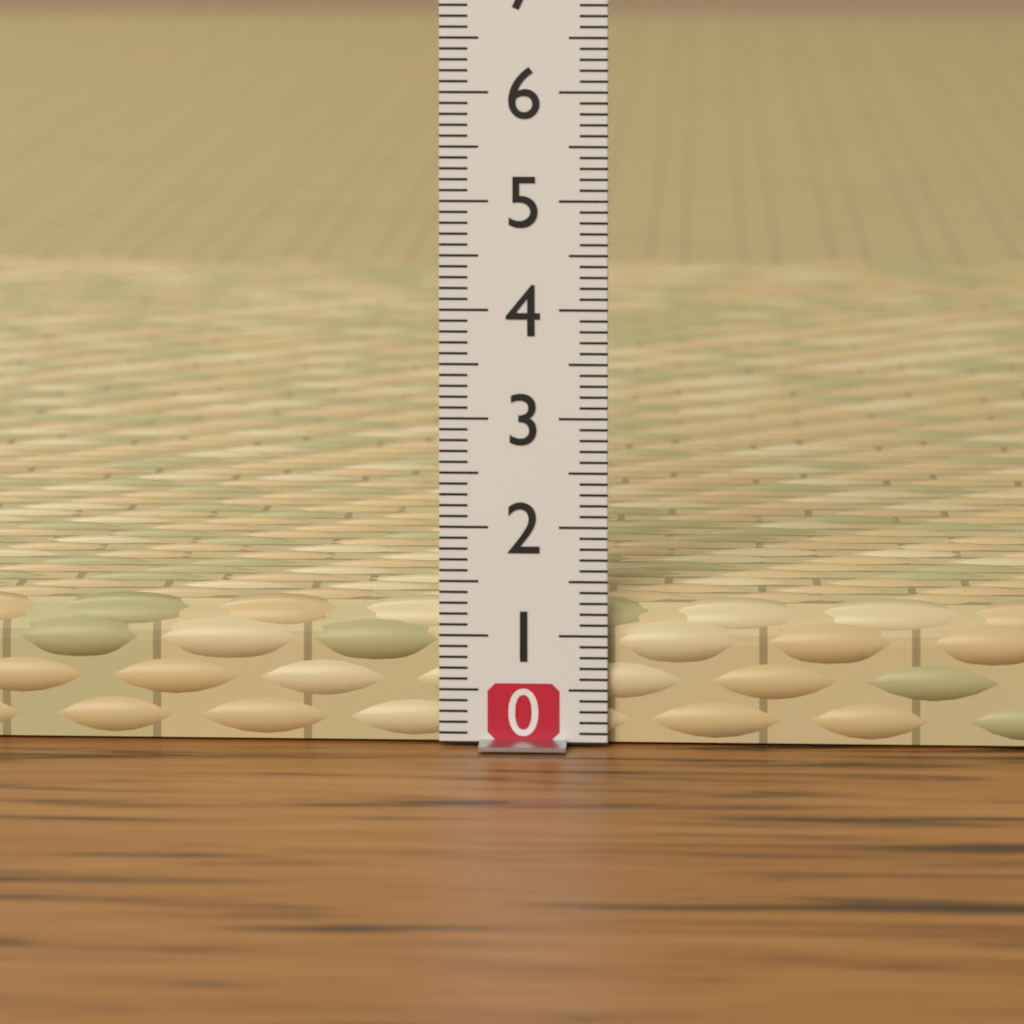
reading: 1.3 (no unit)
